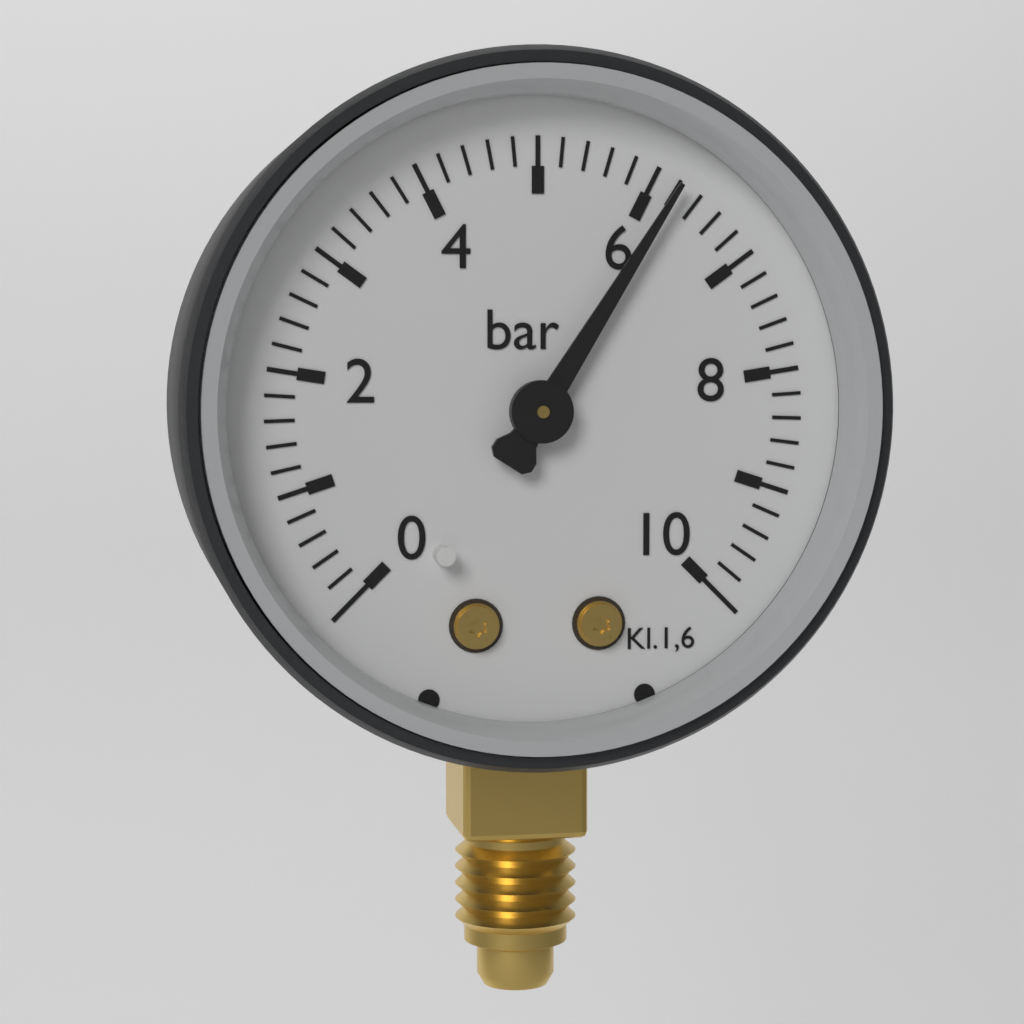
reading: 6.2 bar
